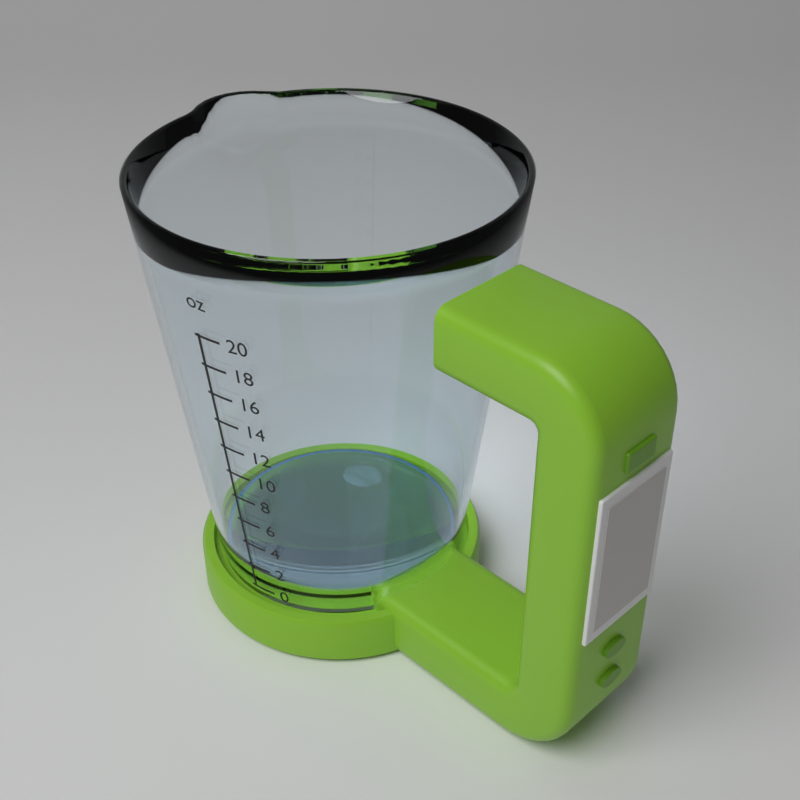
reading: 0 oz
